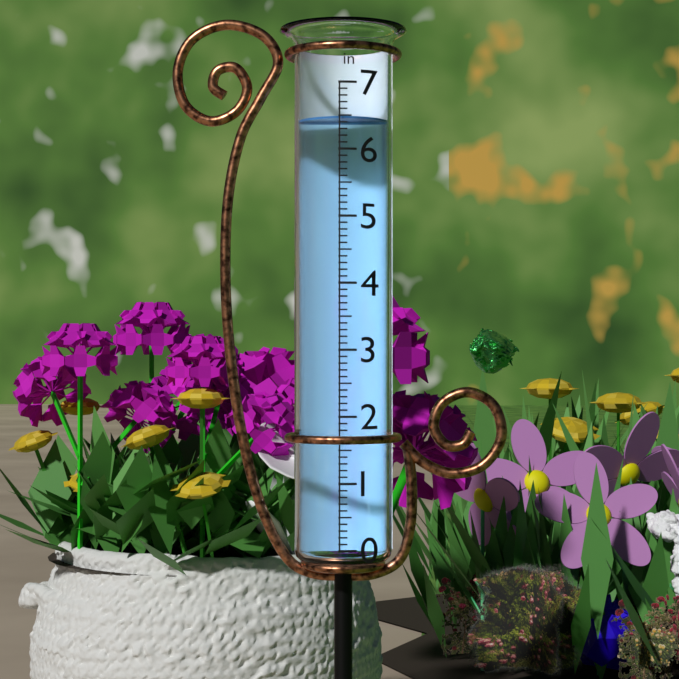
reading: 6.5 in
